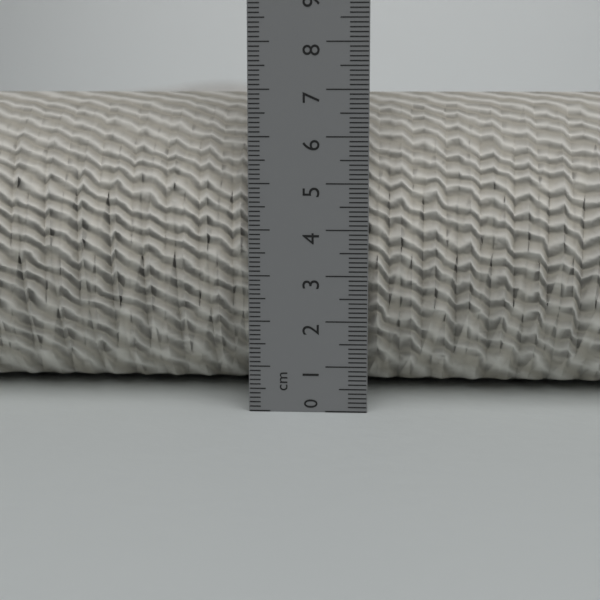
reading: 6.9 cm
